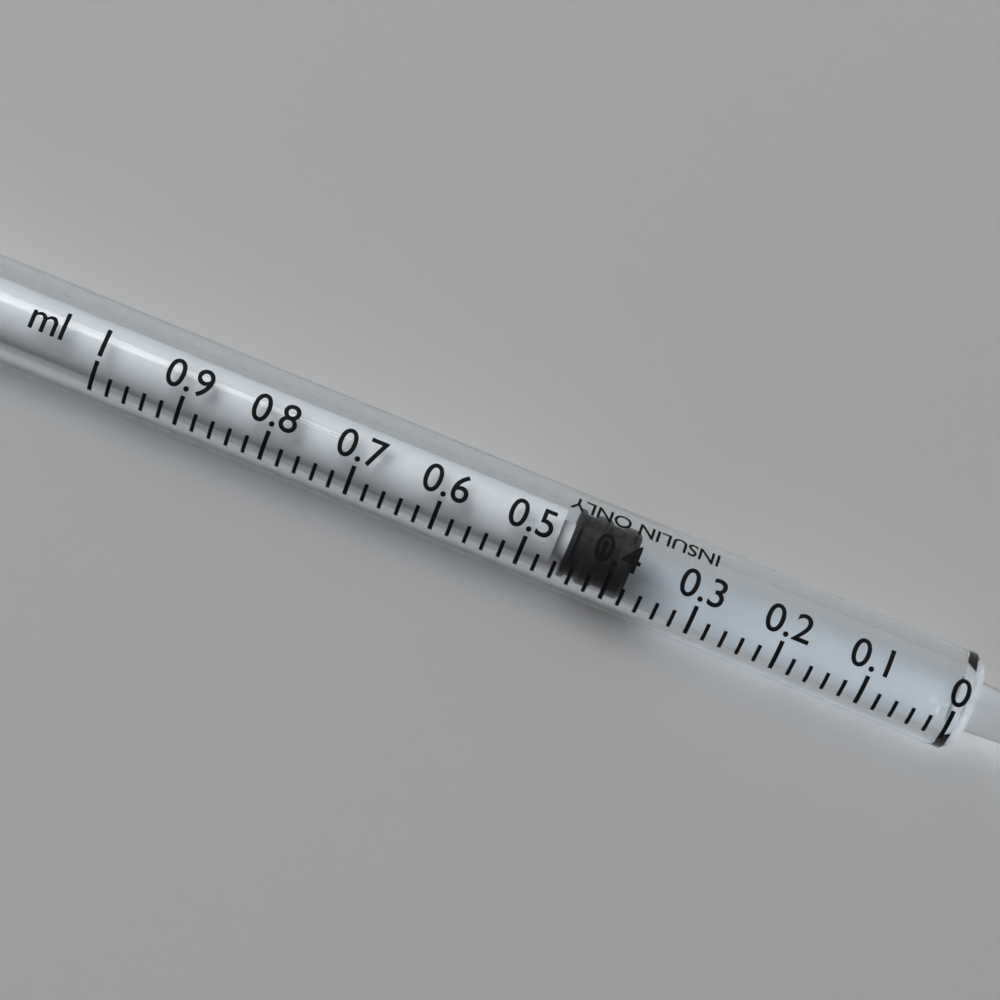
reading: 0.38 ml
